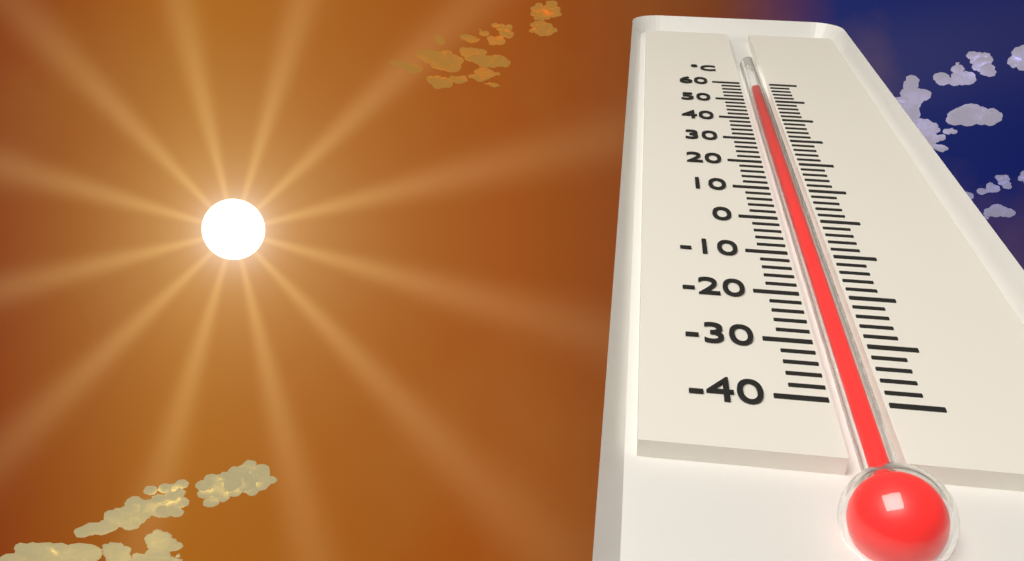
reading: 56 °C
